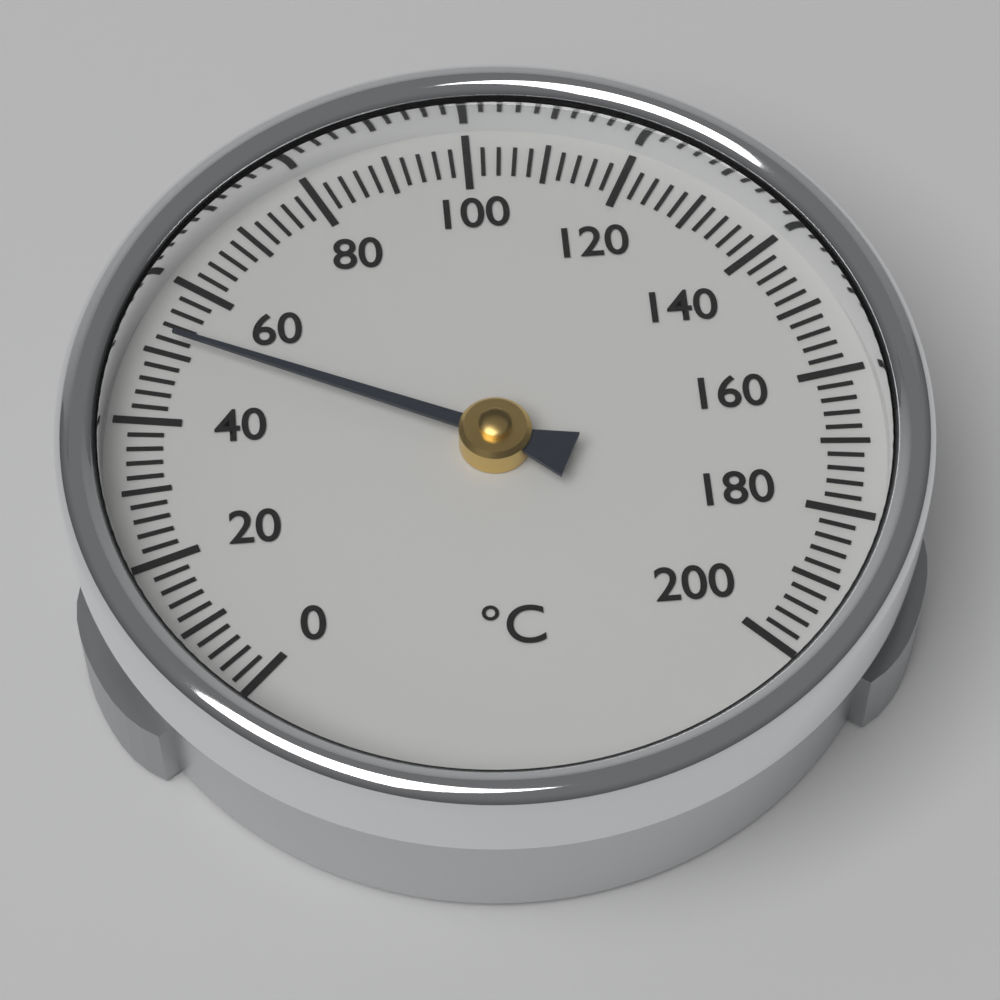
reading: 52 °C
